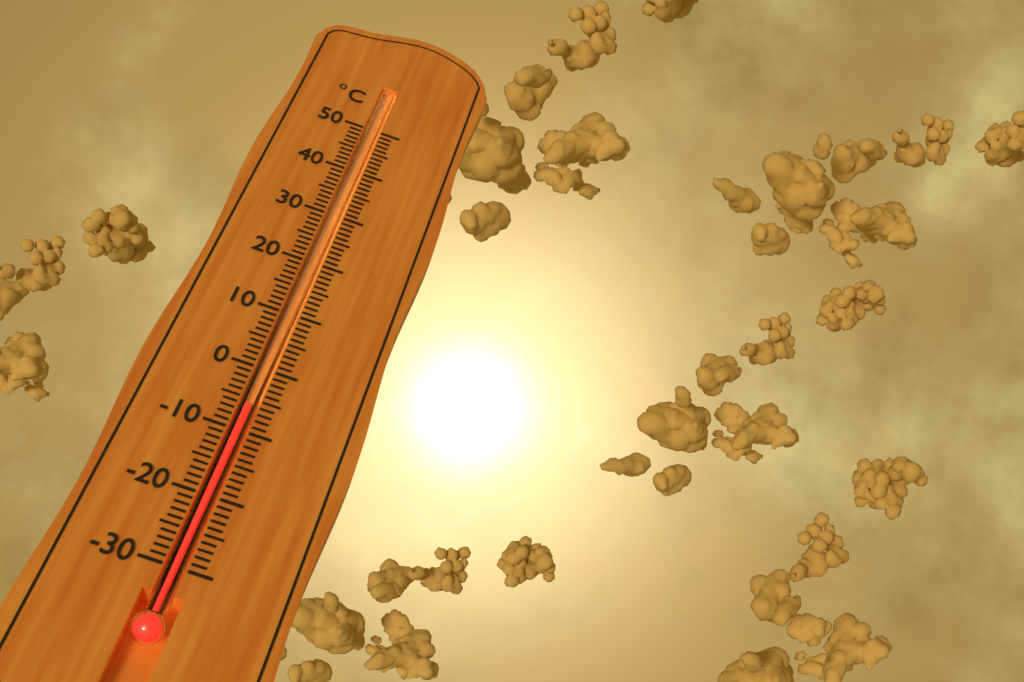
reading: -6 °C
